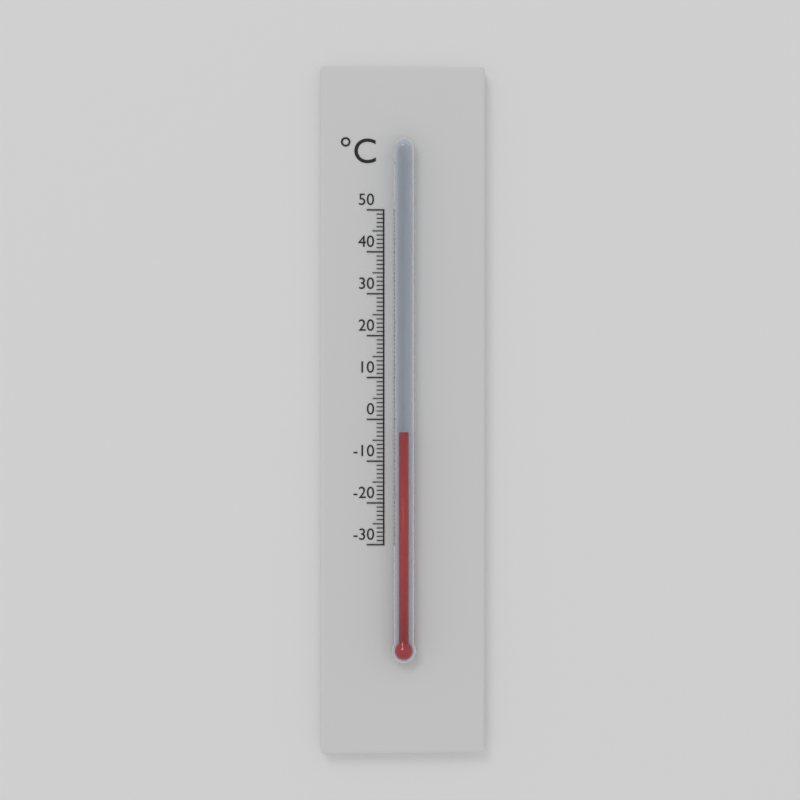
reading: -3 °C
